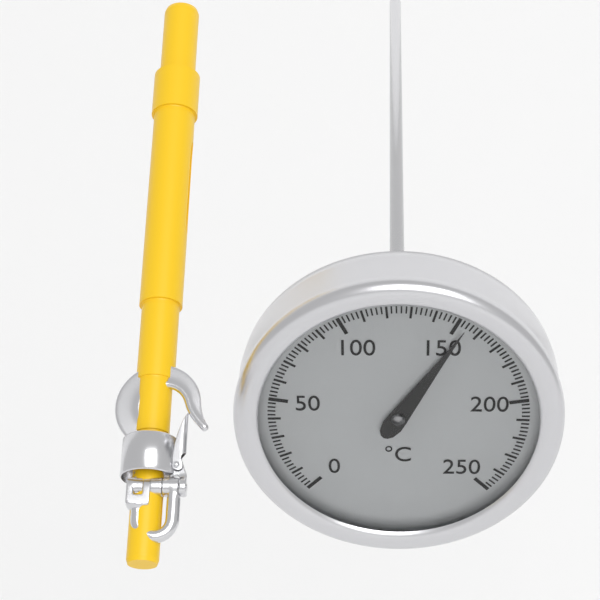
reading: 154 °C
